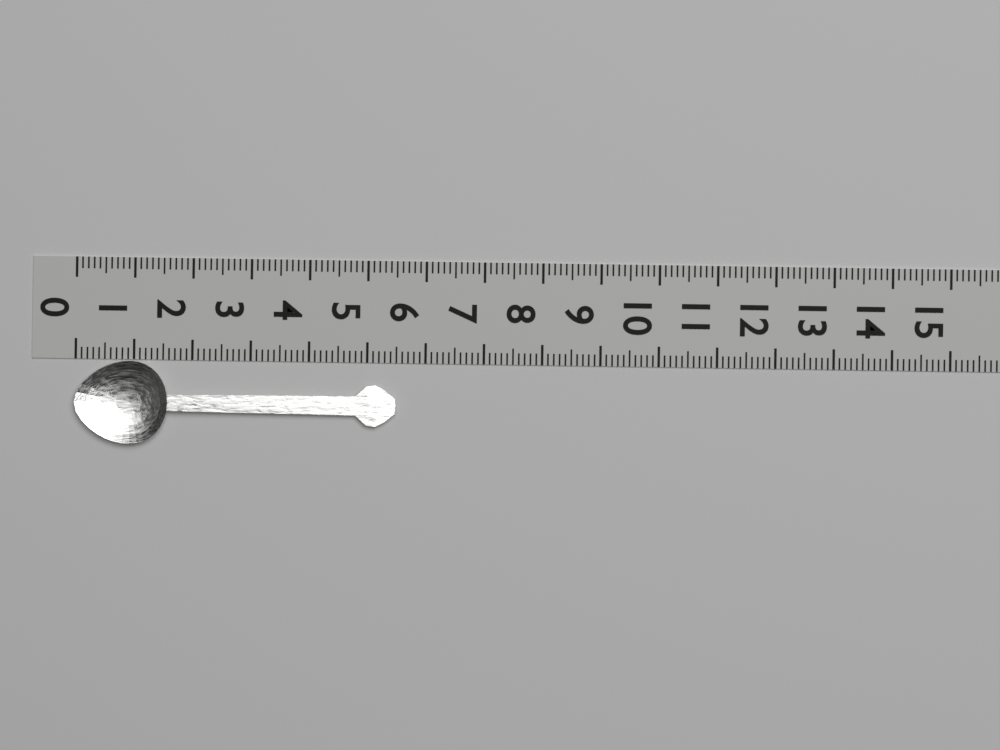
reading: 5.5 (no unit)
